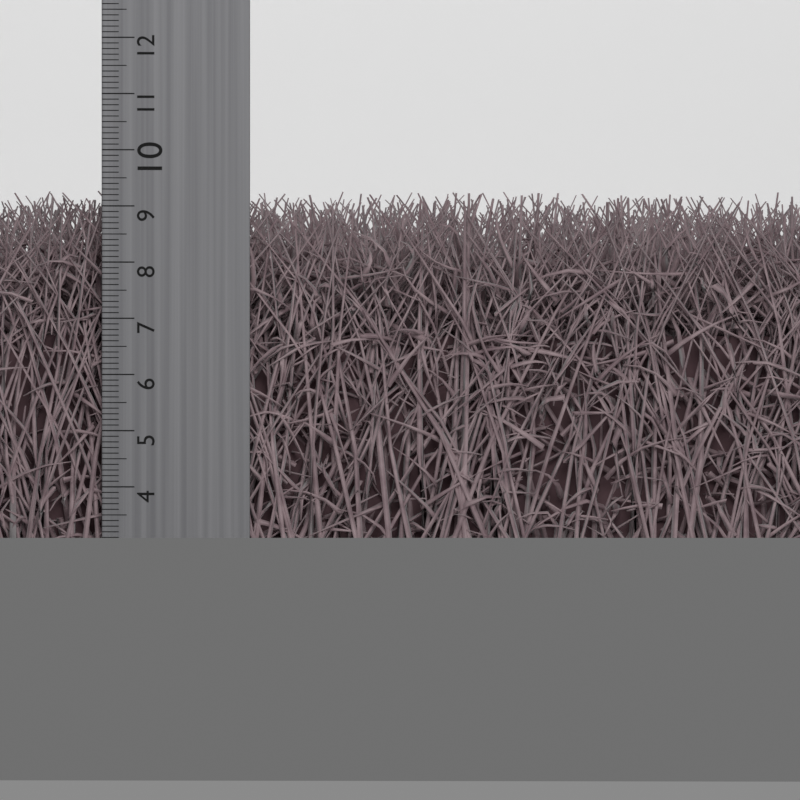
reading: 9.3 cm
